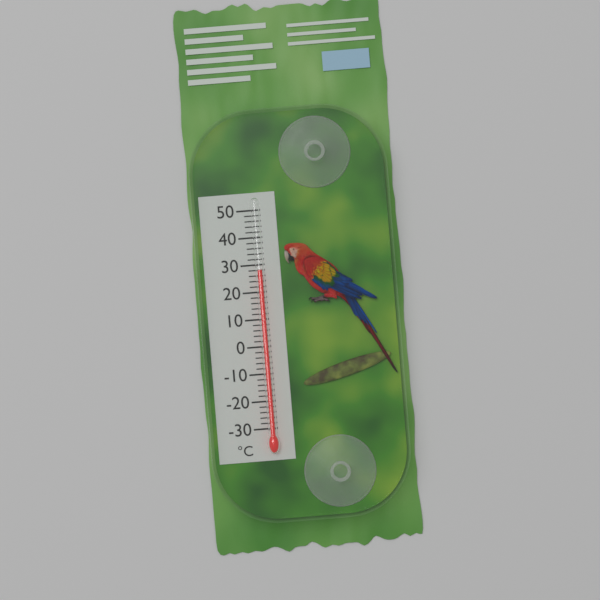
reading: 28 °C
